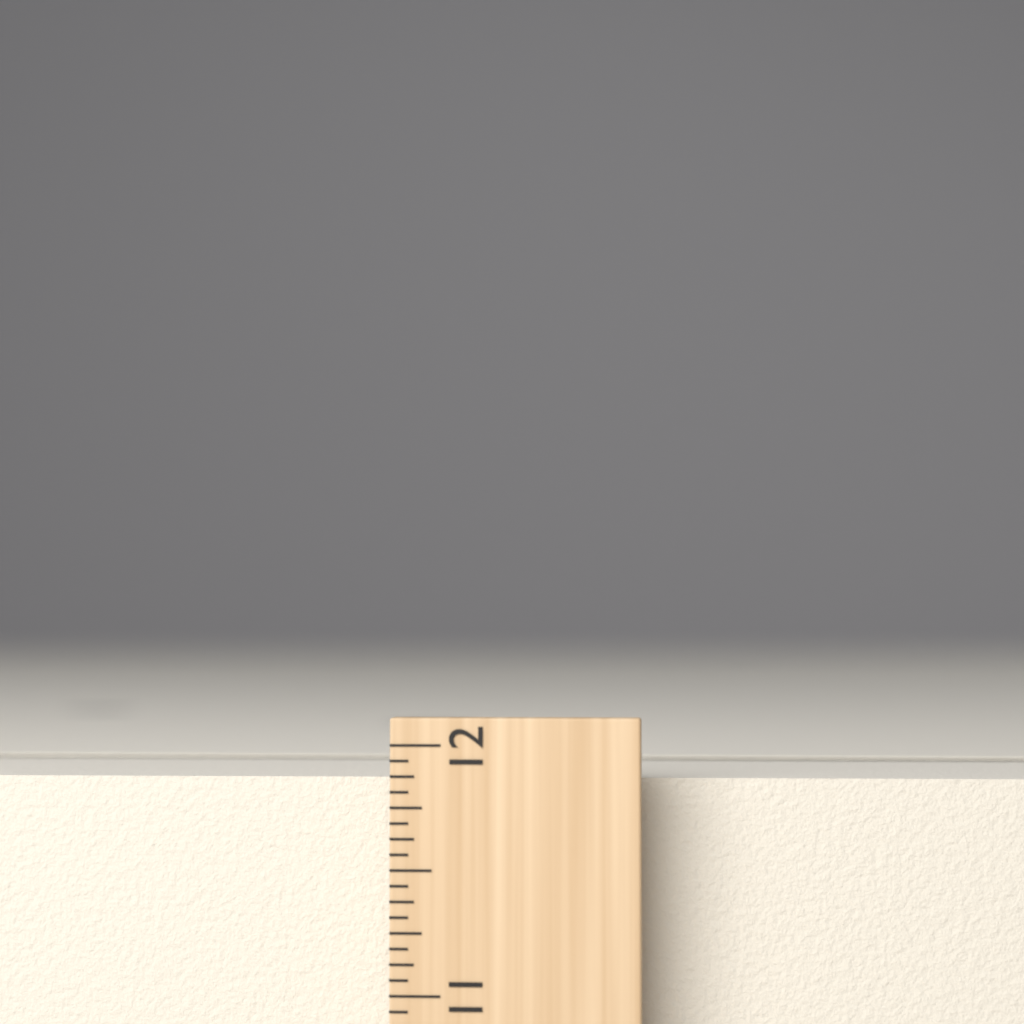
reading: 11.8750 inch
